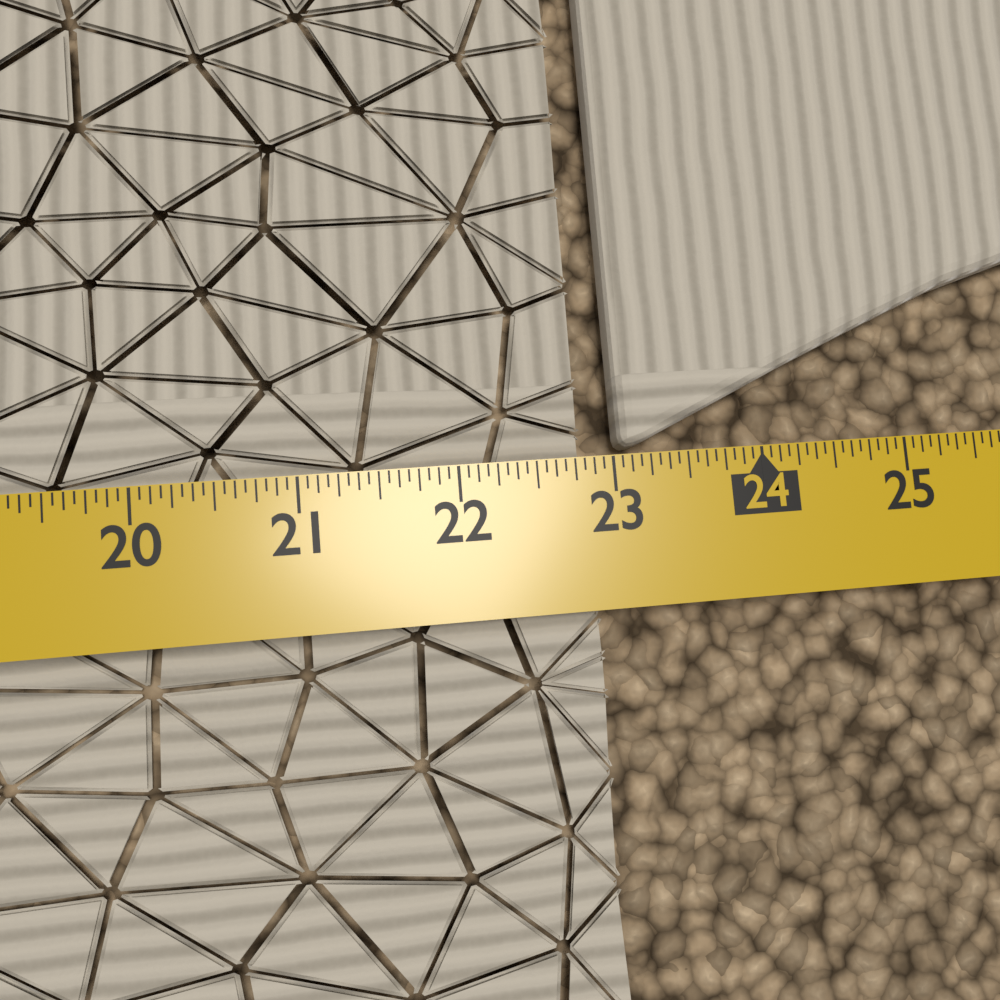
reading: 22.8750 in
